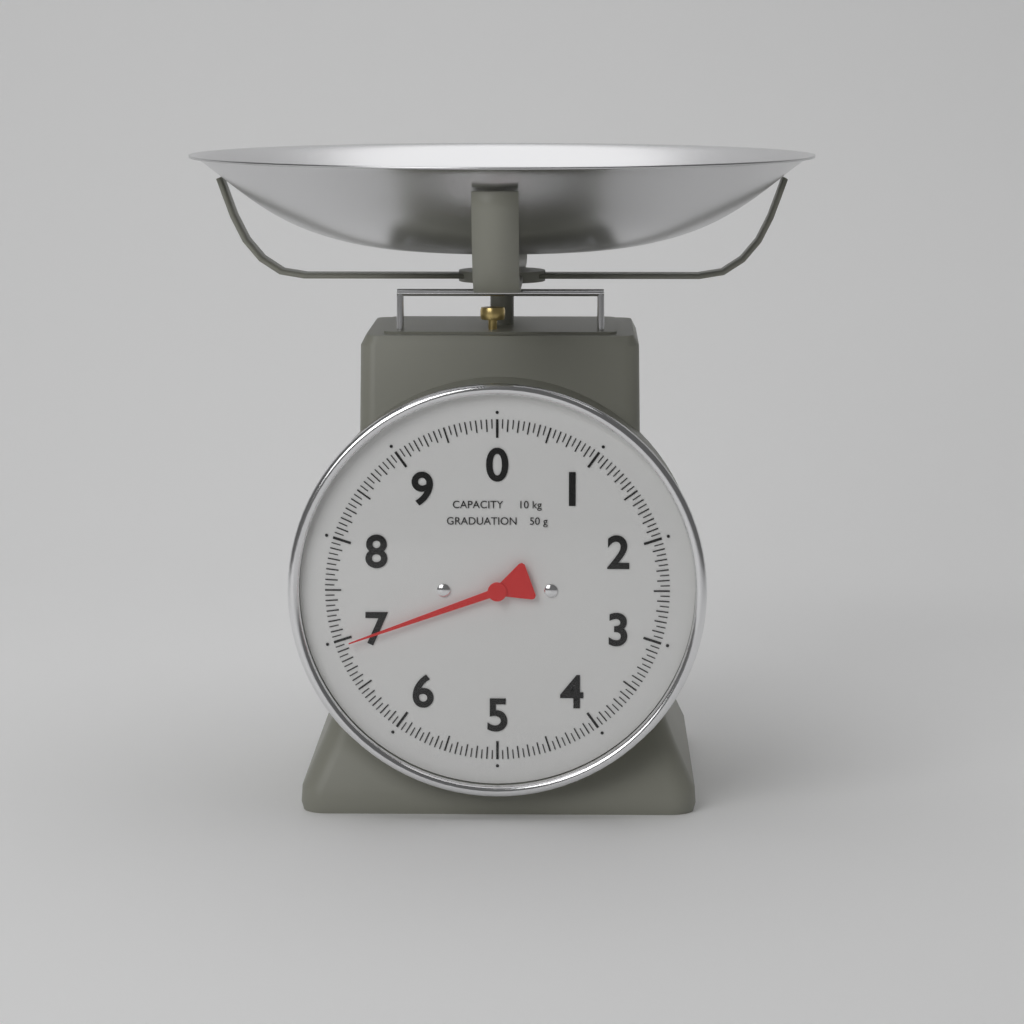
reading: 6.95 kg
